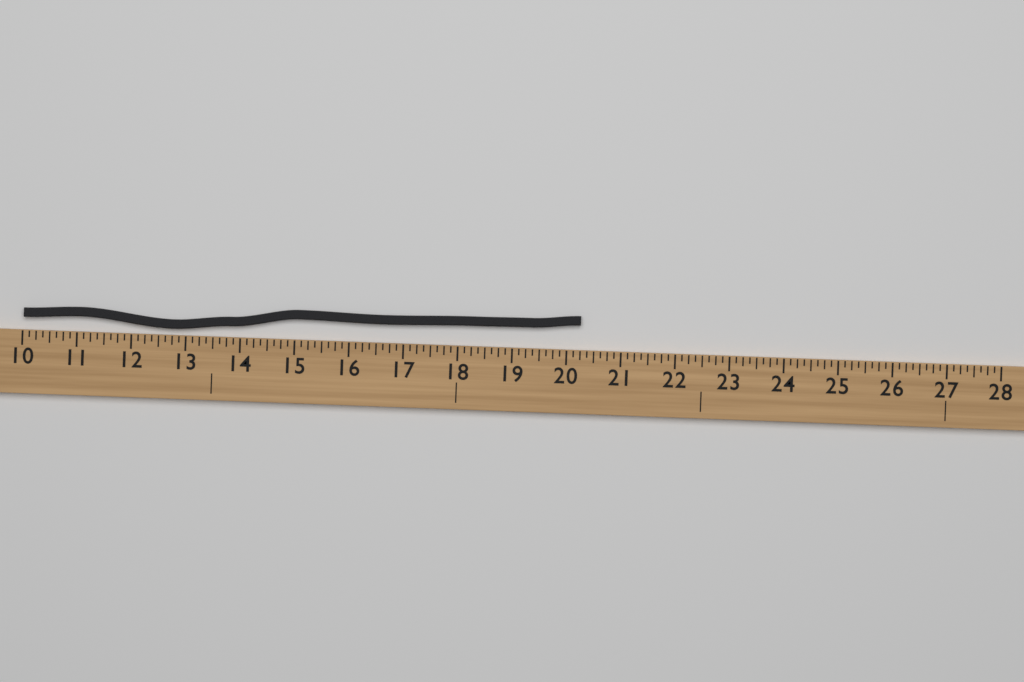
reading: 20.250 (no unit)
